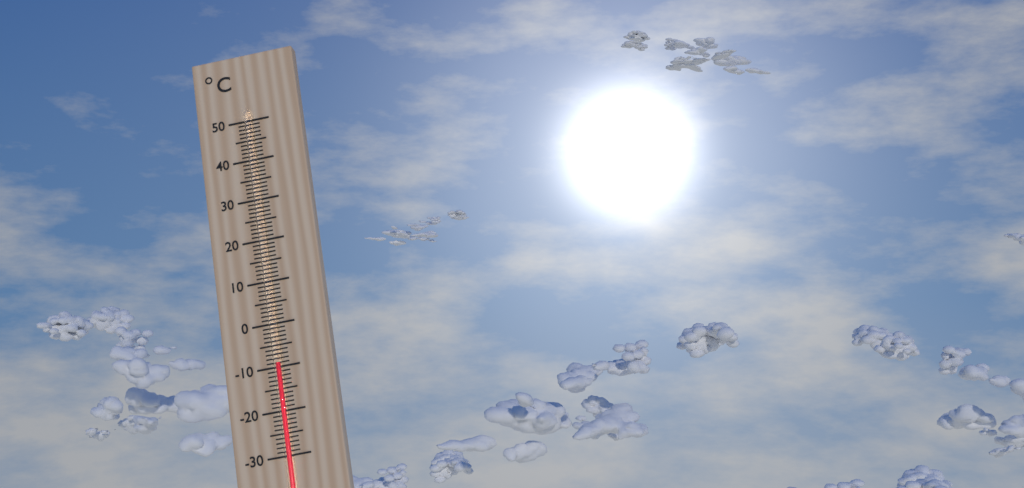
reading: -9 °C
